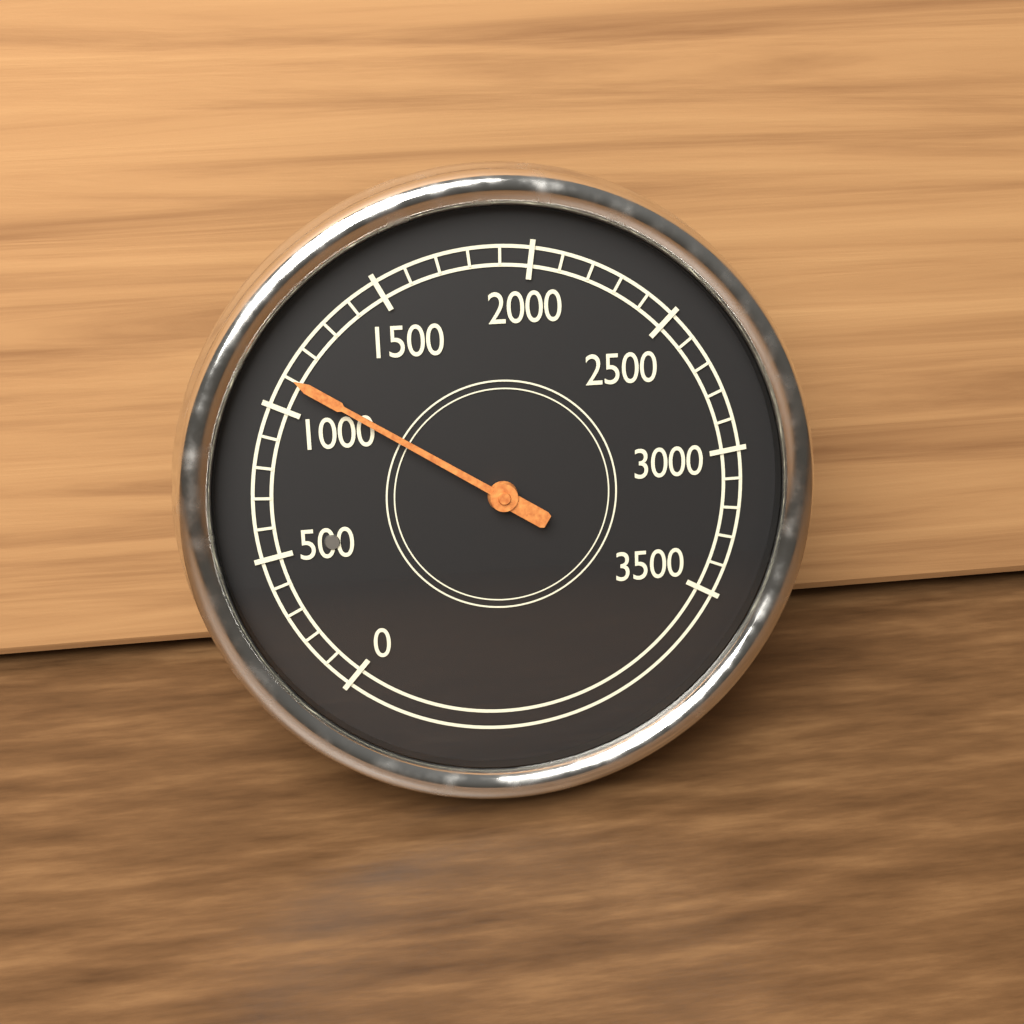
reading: 1100 (no unit)
